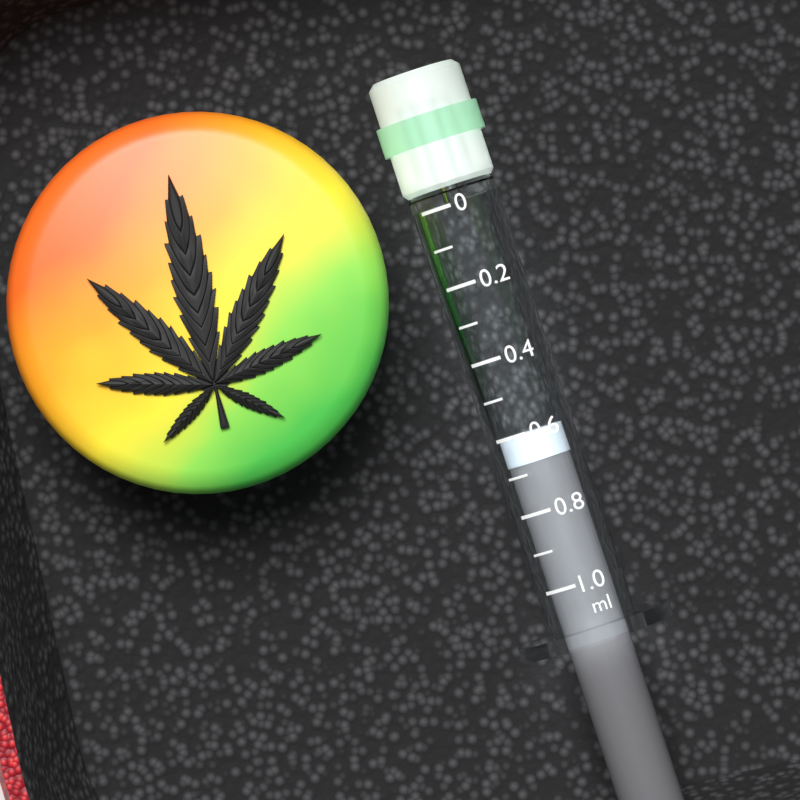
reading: 0.6 ml
